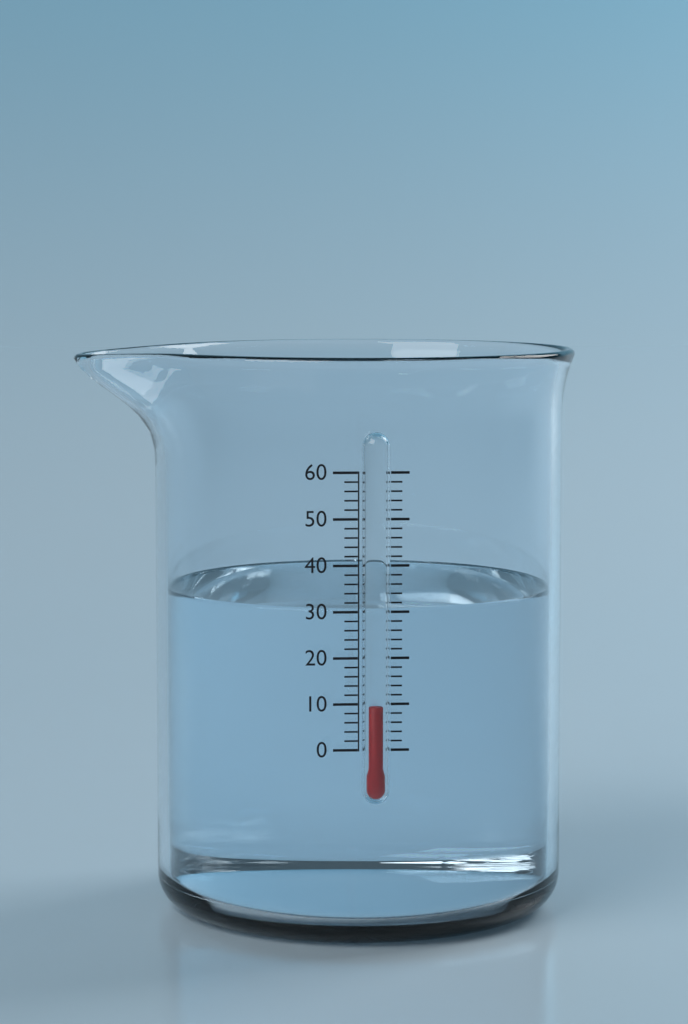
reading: 10 (no unit)
